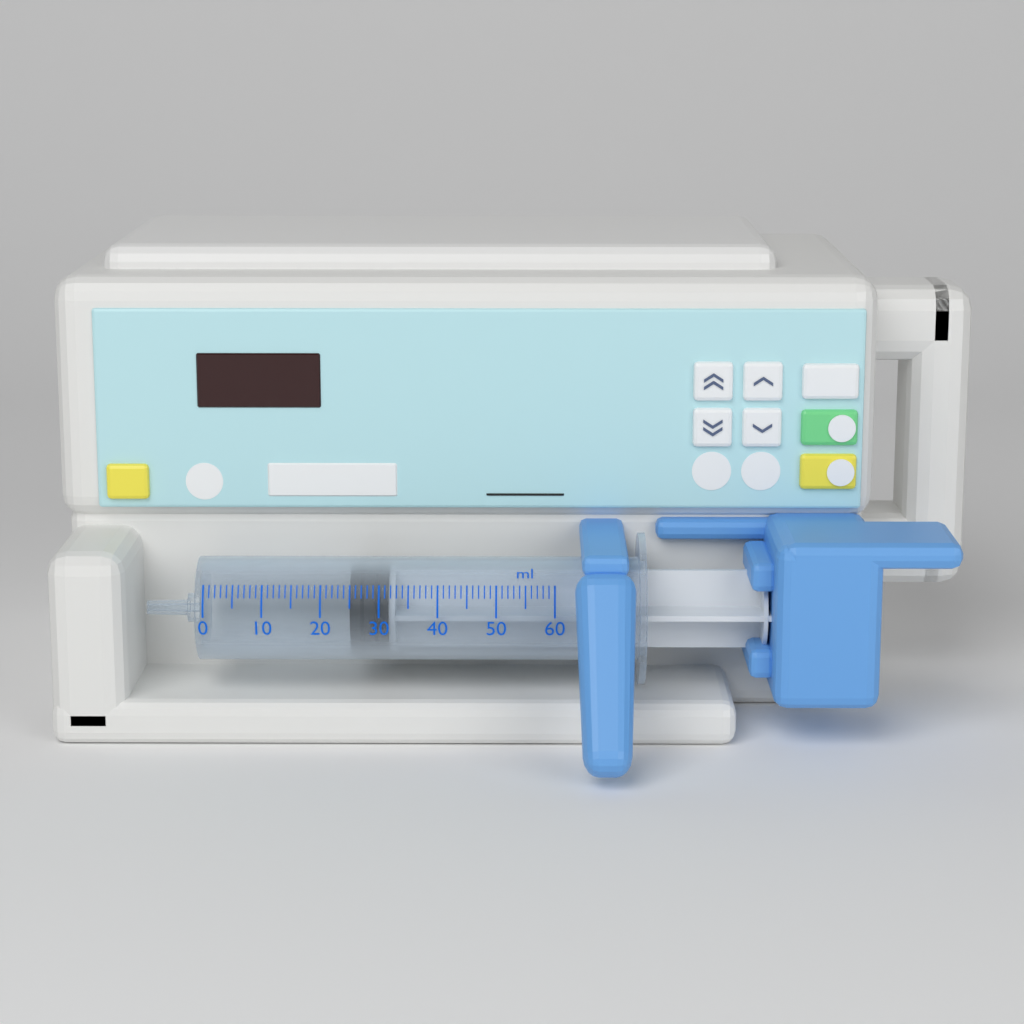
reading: 25 ml
